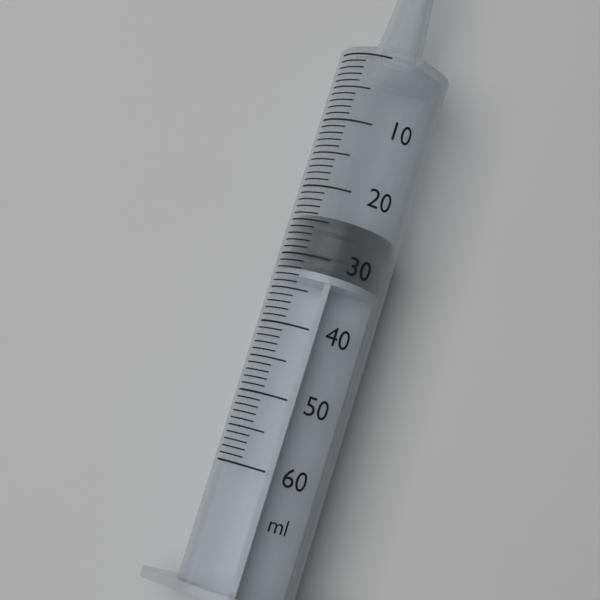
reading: 24 ml
